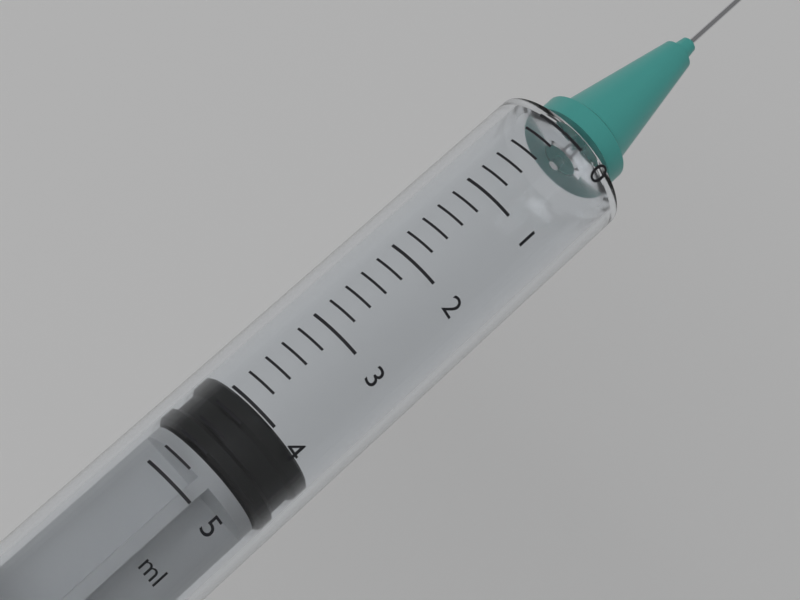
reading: 4.0 ml
